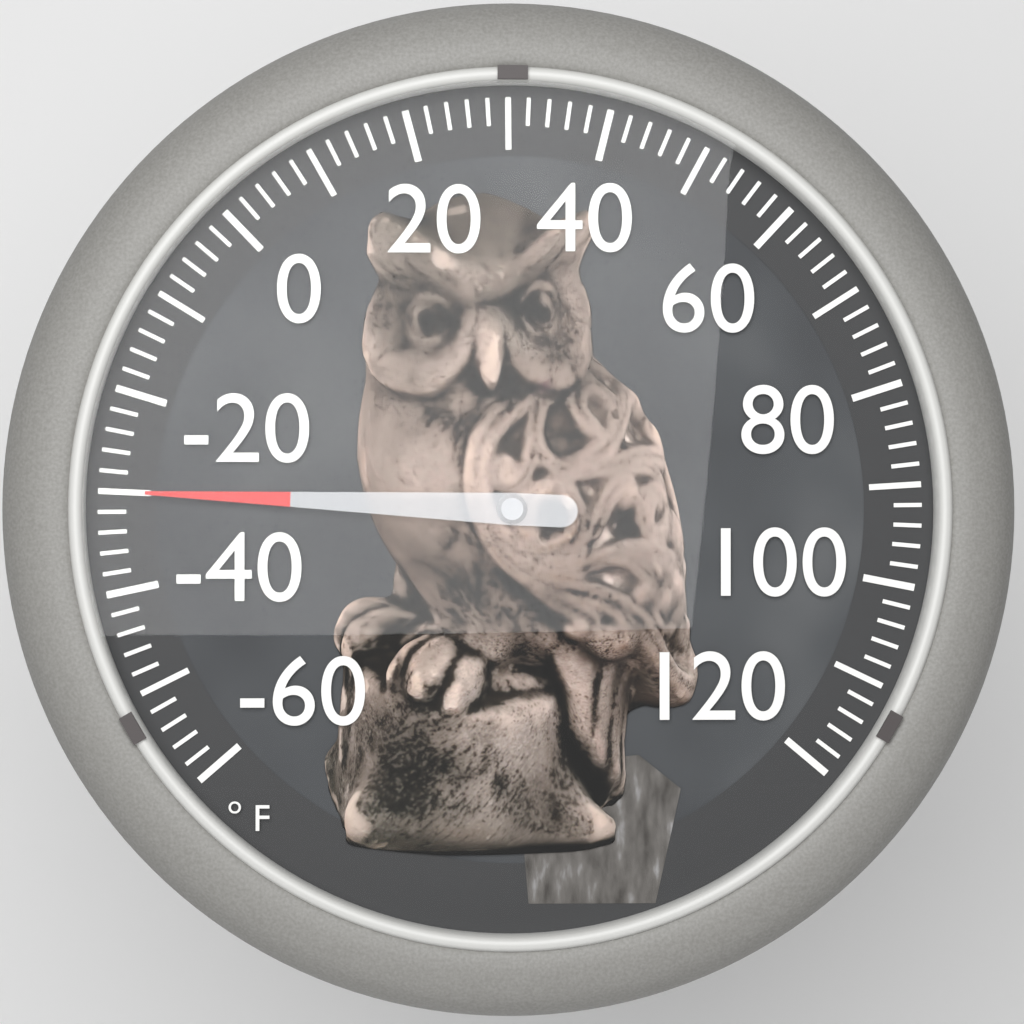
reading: -30 °F
